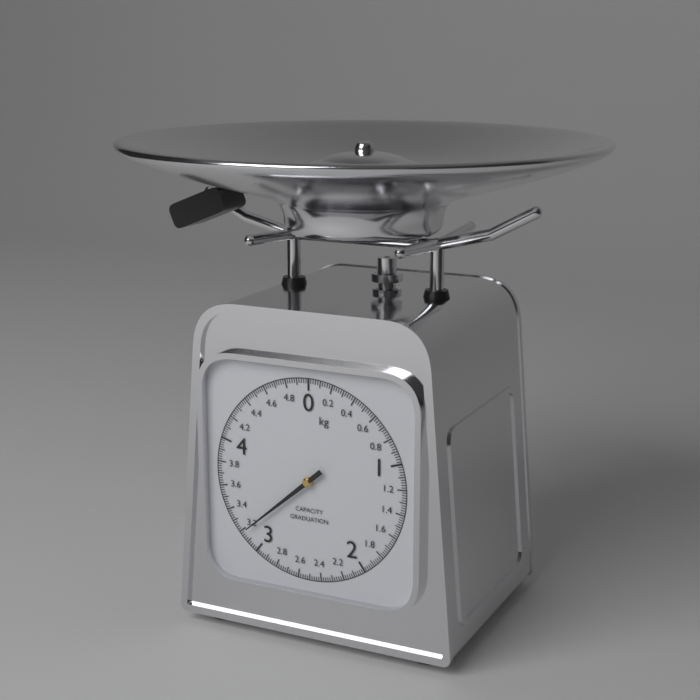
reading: 3.18 kg
